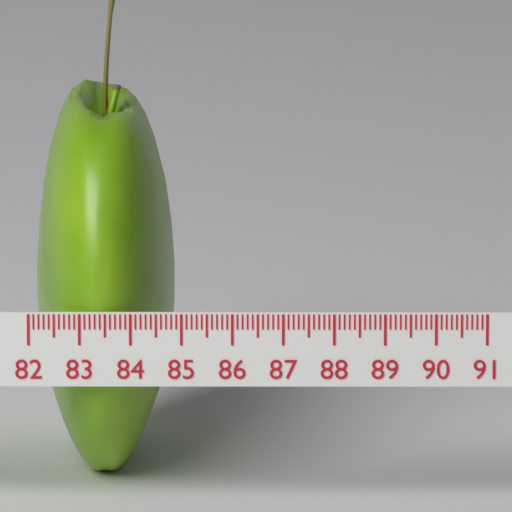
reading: 84.8 (no unit)
